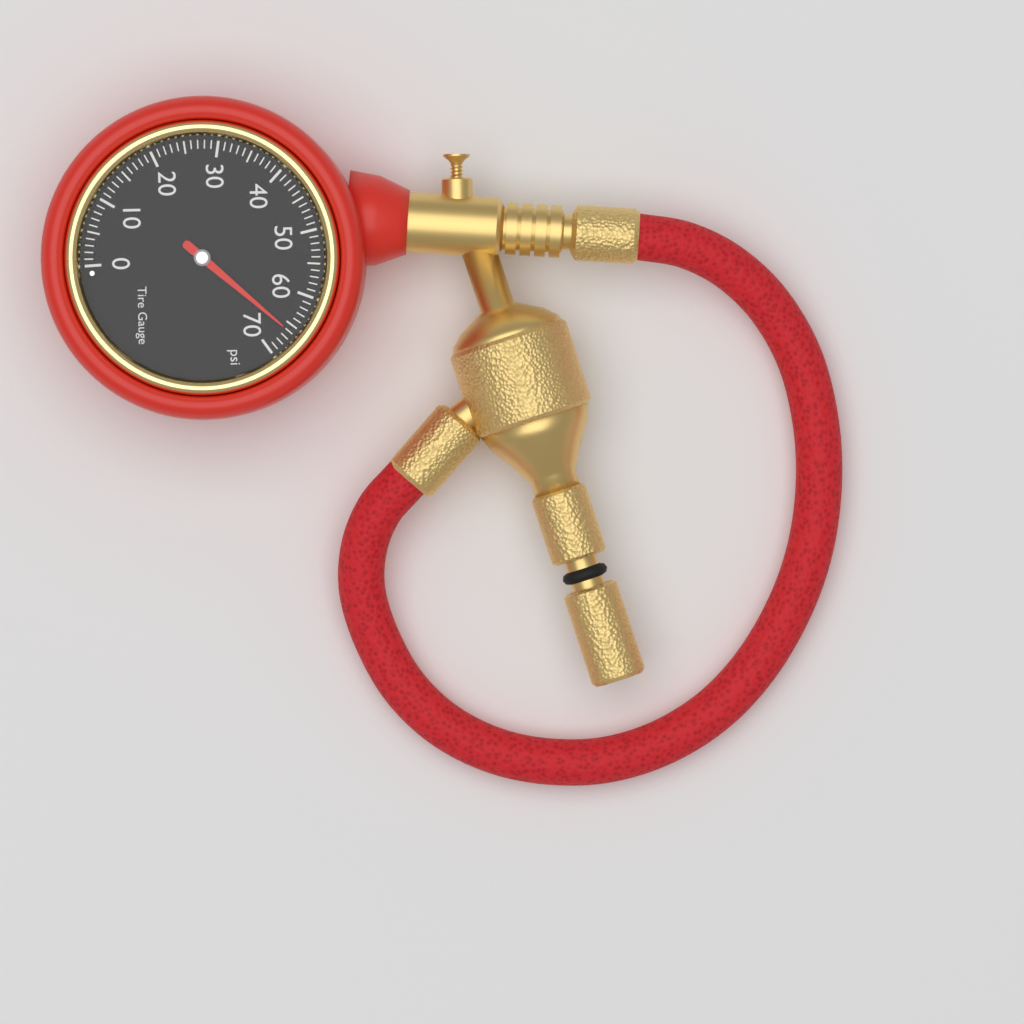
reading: 66 psi
